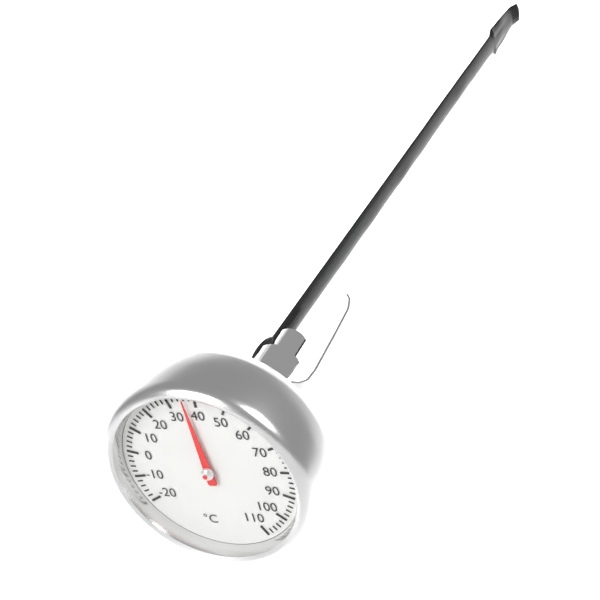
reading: 36 °C
